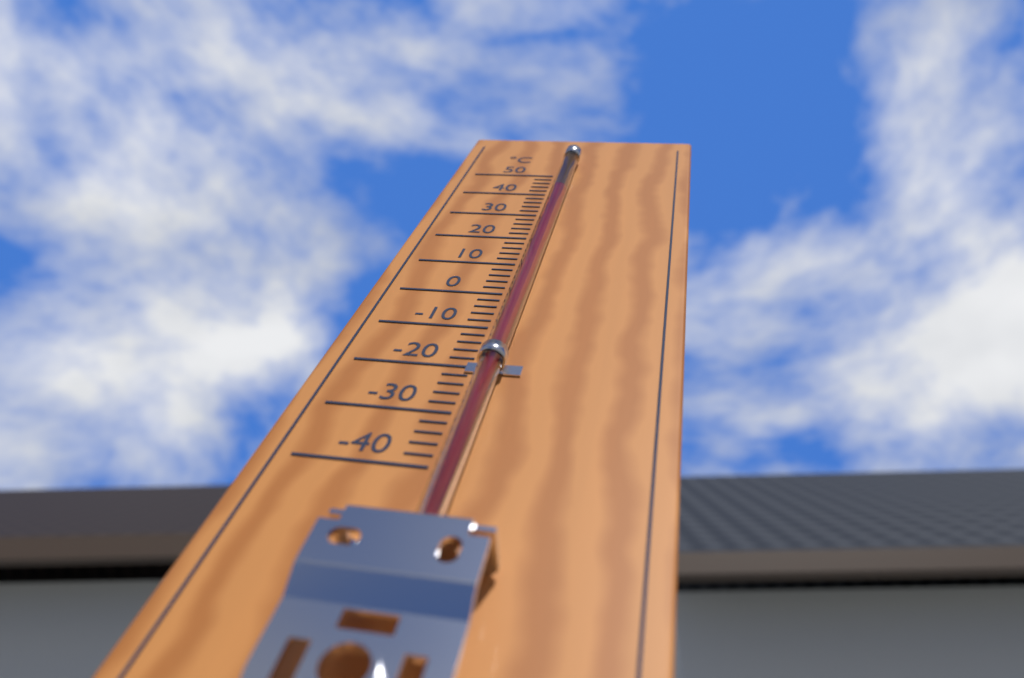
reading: 38 °C
